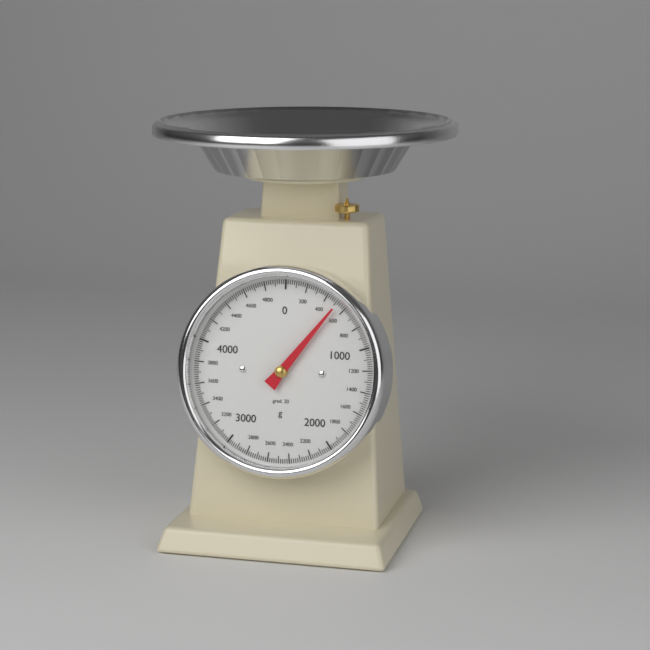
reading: 520 g
